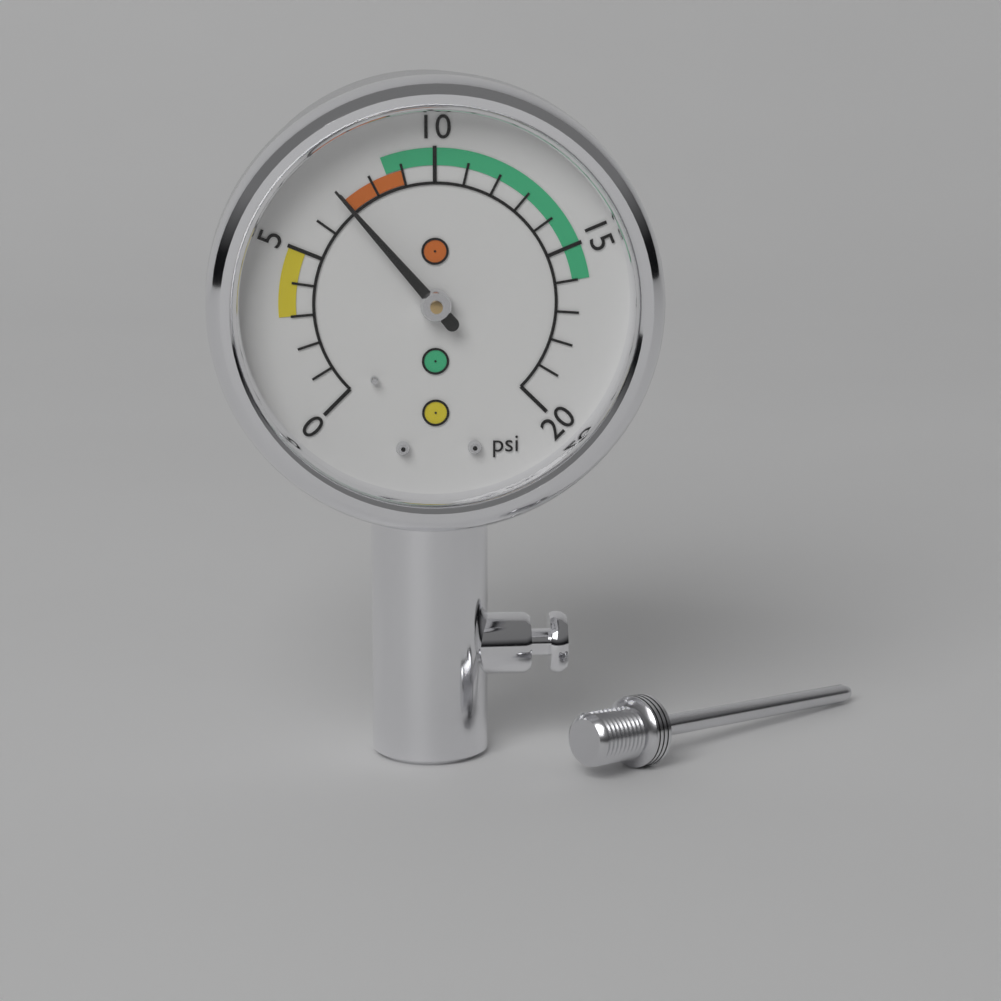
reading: 7 psi
